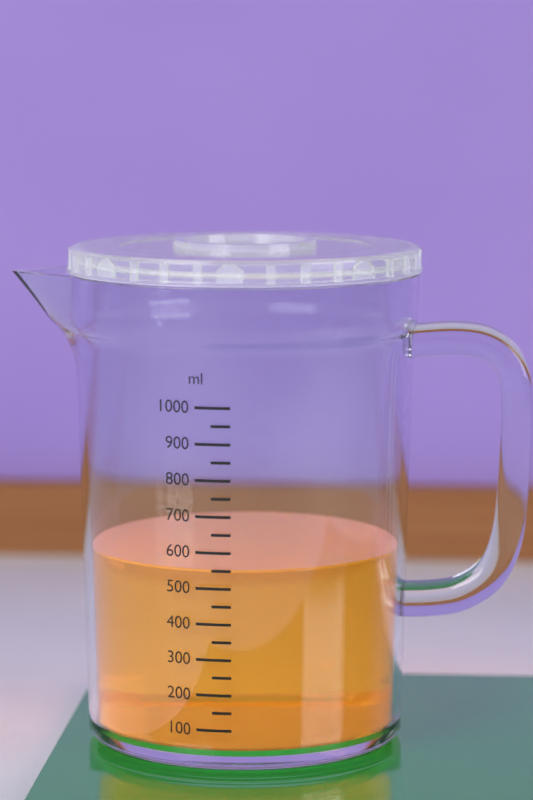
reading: 550 ml
